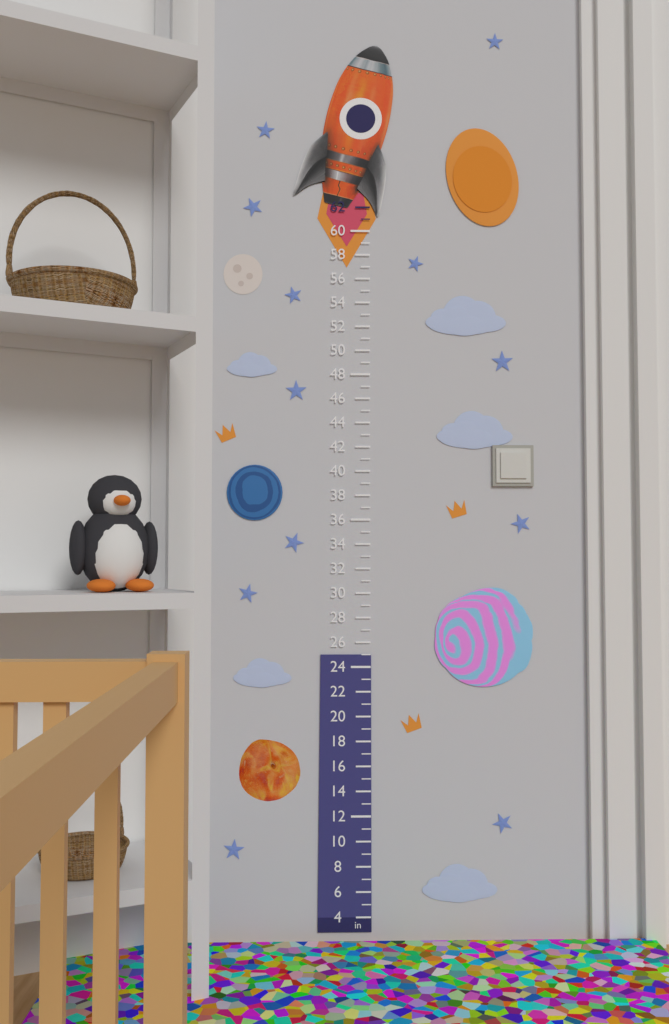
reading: 25 in
